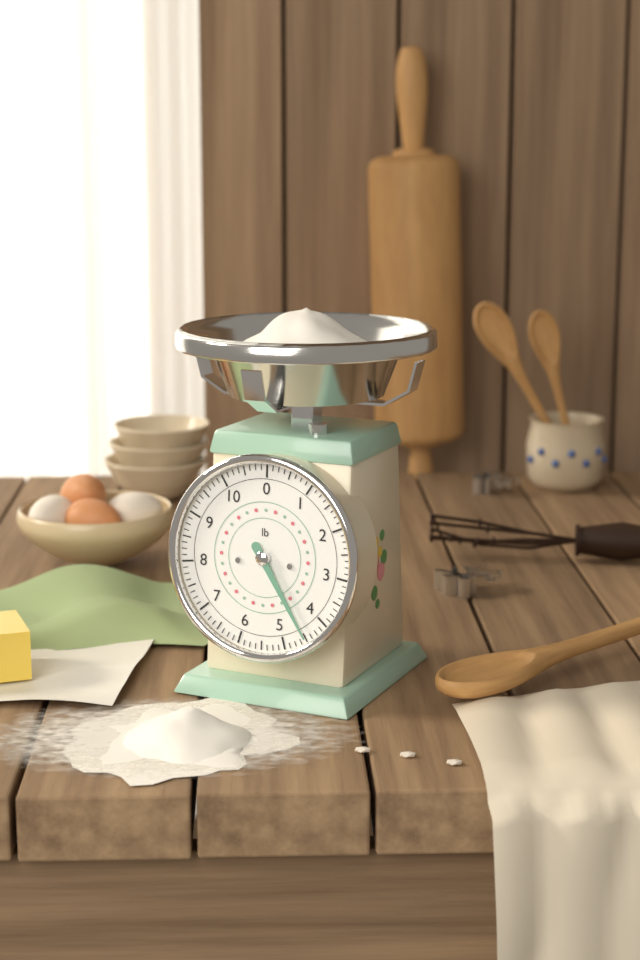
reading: 4.500 lb
